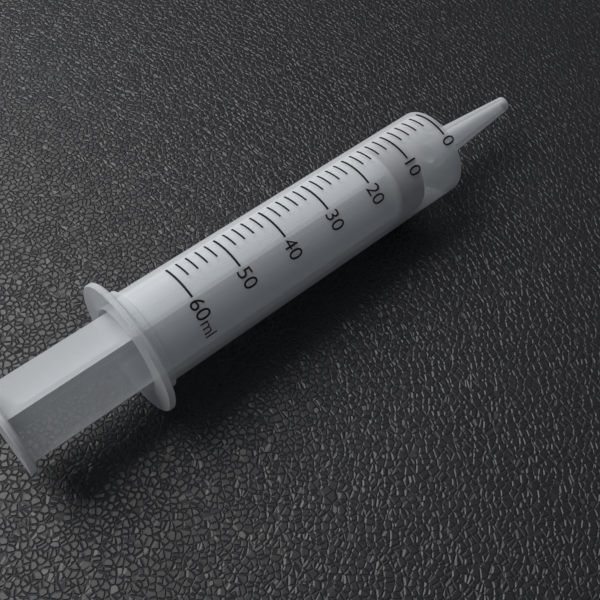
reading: 8 ml
